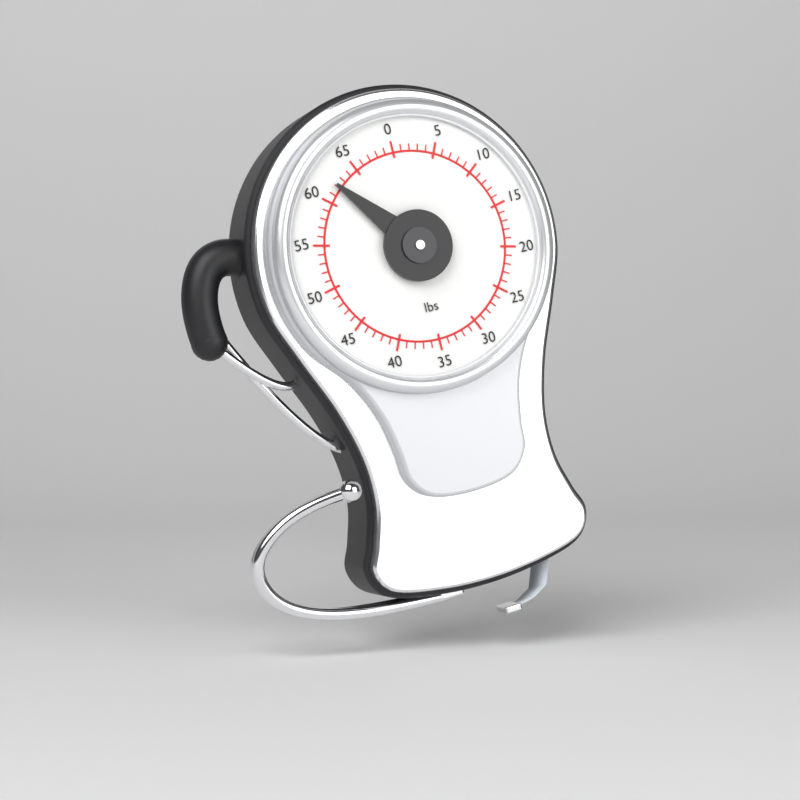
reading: 62 lbs
